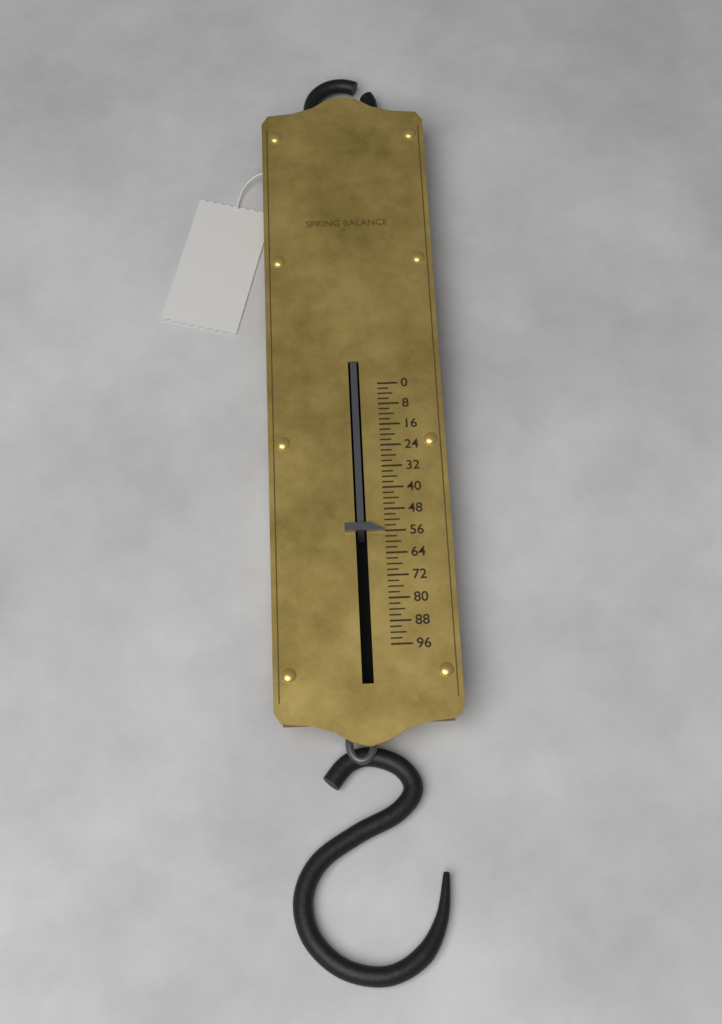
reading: 56 (no unit)
